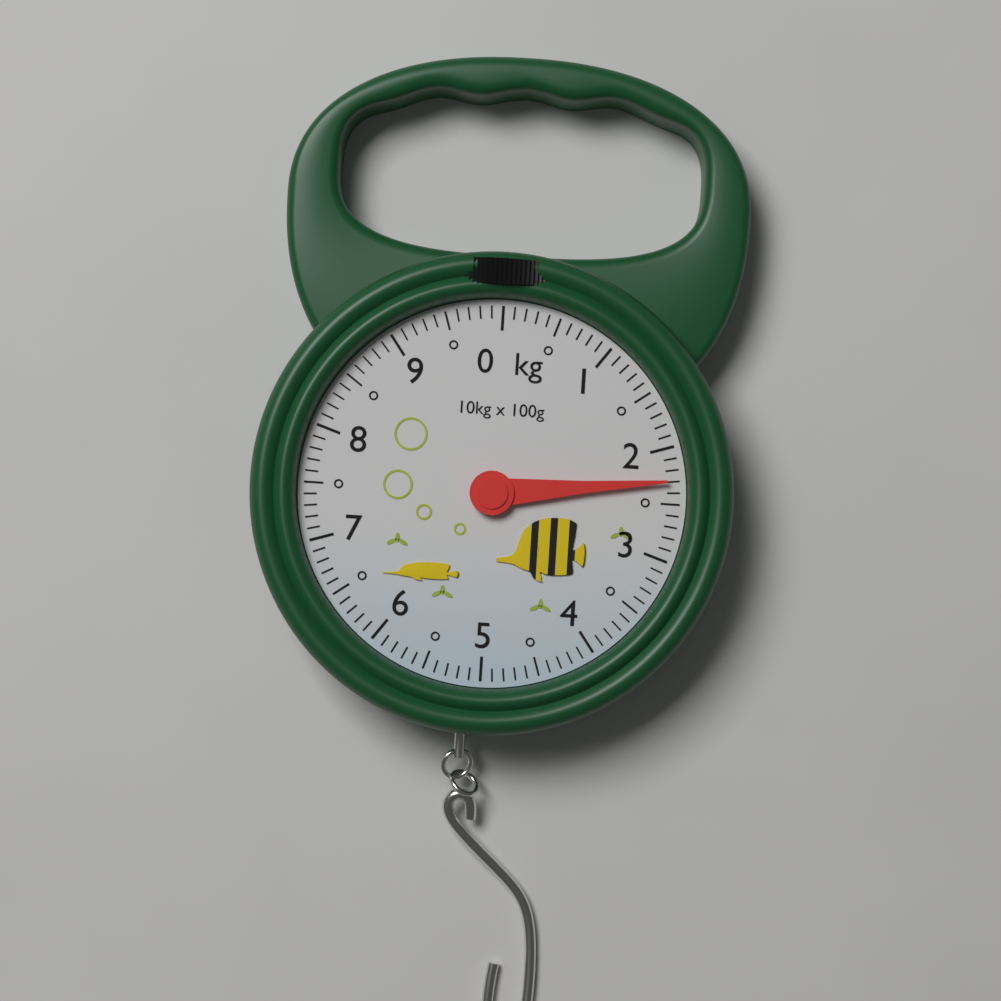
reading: 2.3 kg
